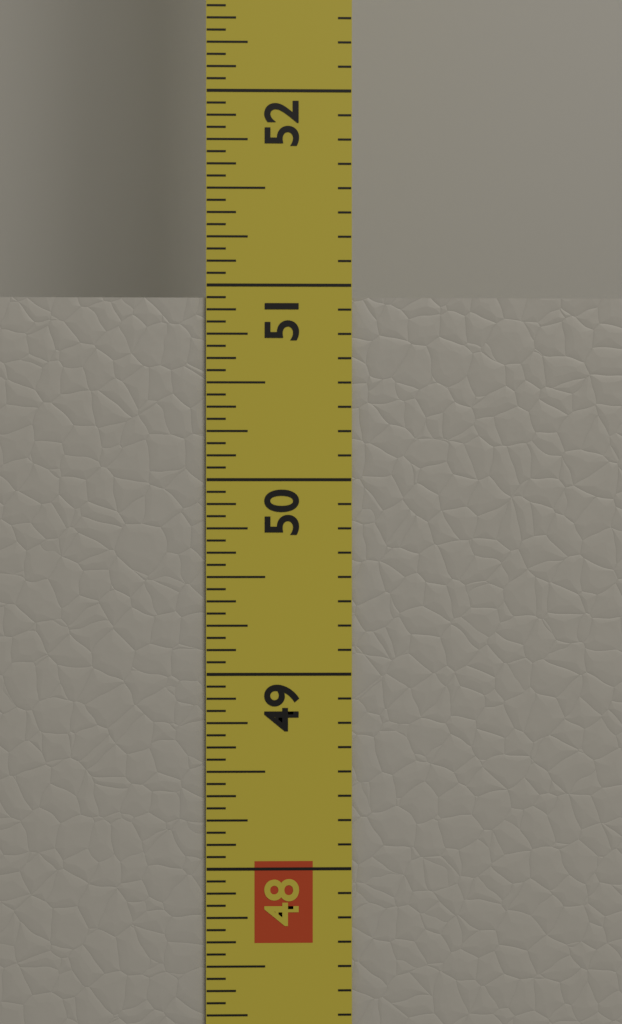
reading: 50.9375 in
